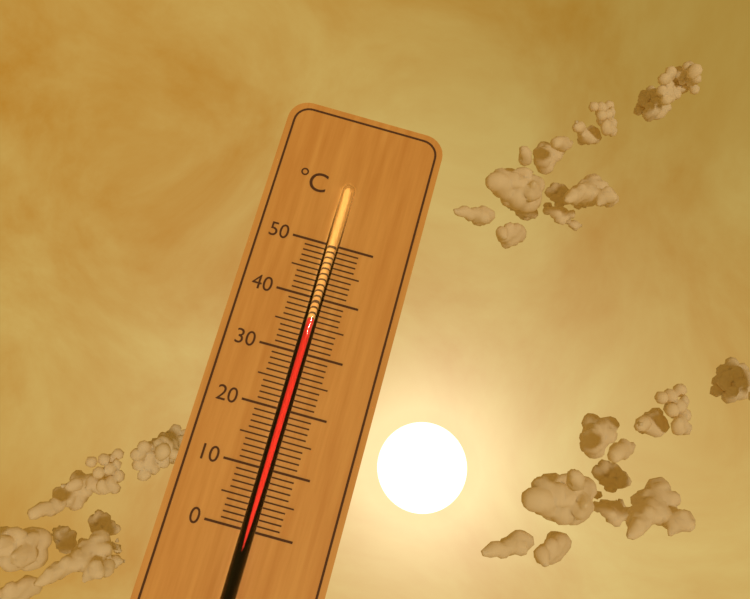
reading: 36 °C
